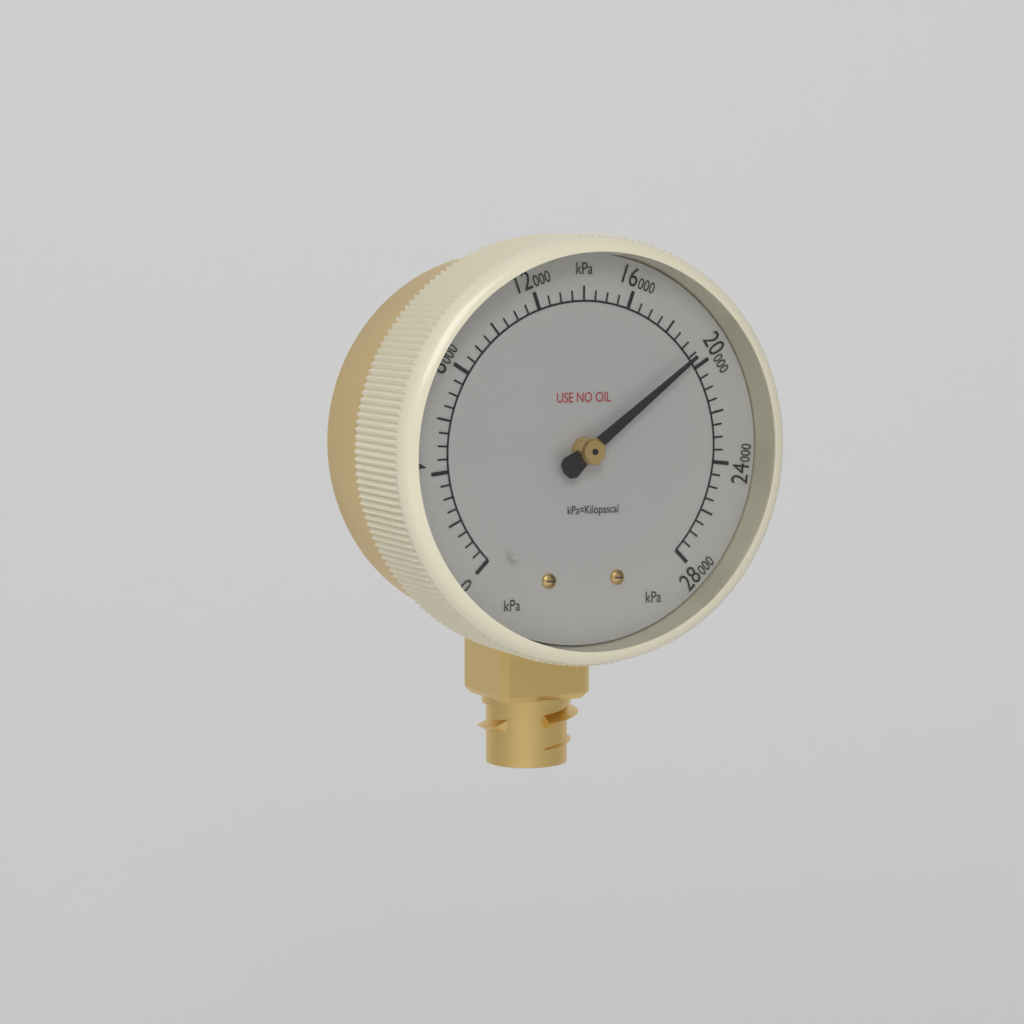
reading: 19500 kPa
